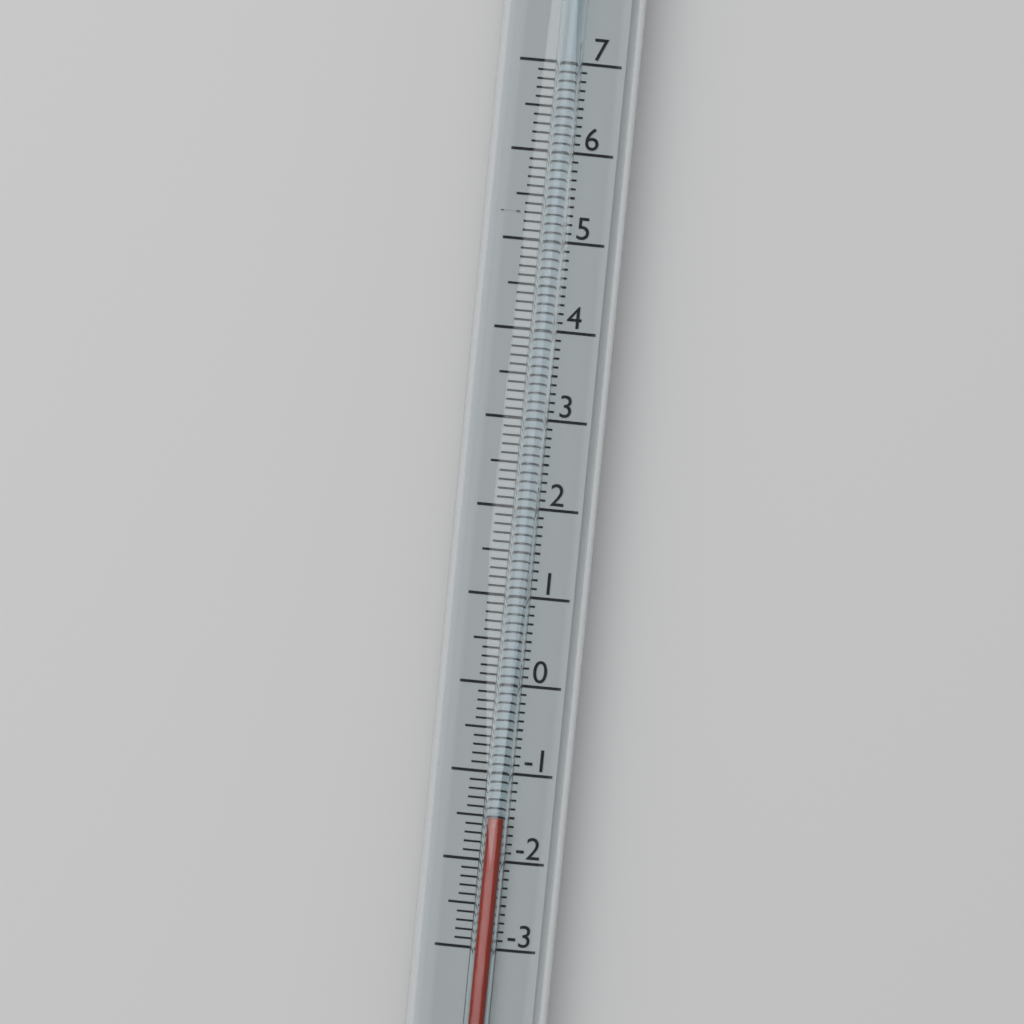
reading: -1.5 (no unit)
